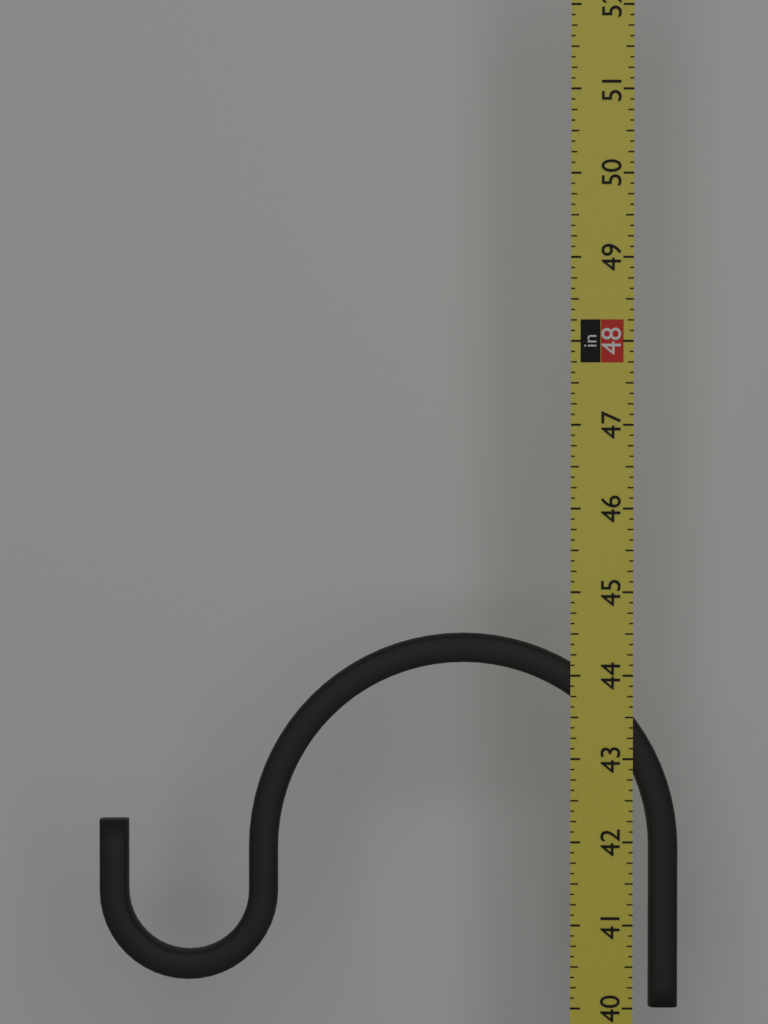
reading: 44.500 in
